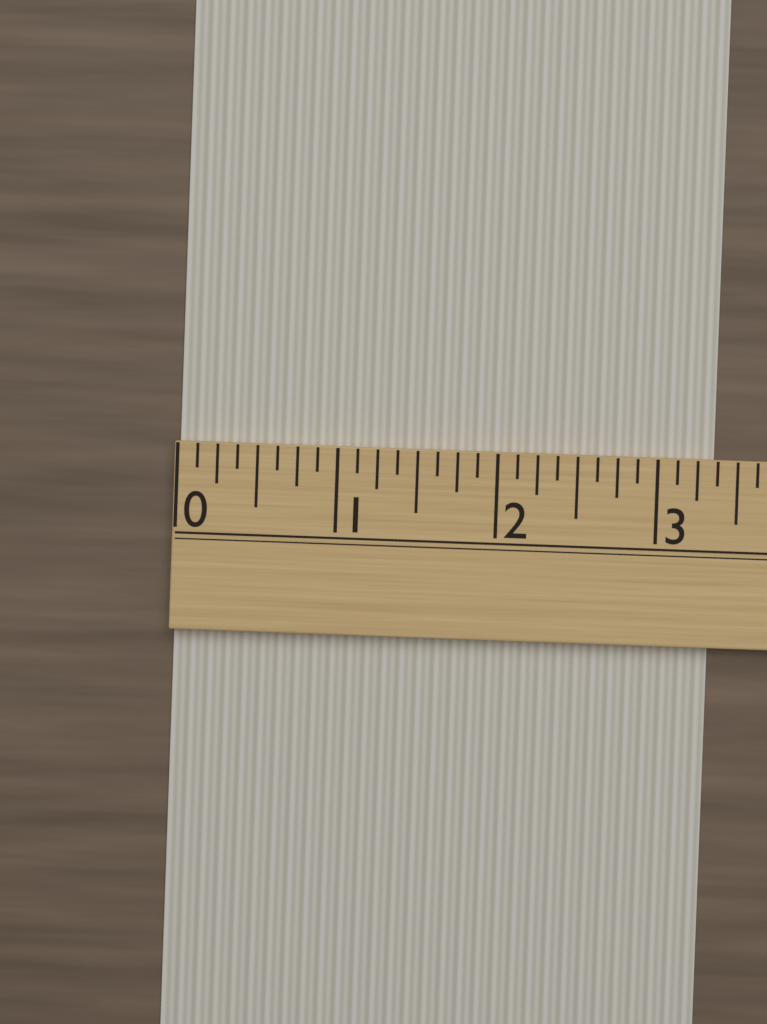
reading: 3.375 (no unit)
